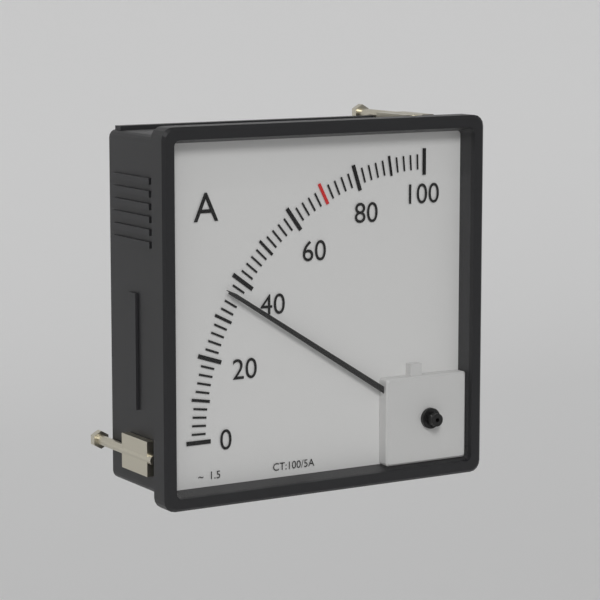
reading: 36 A
